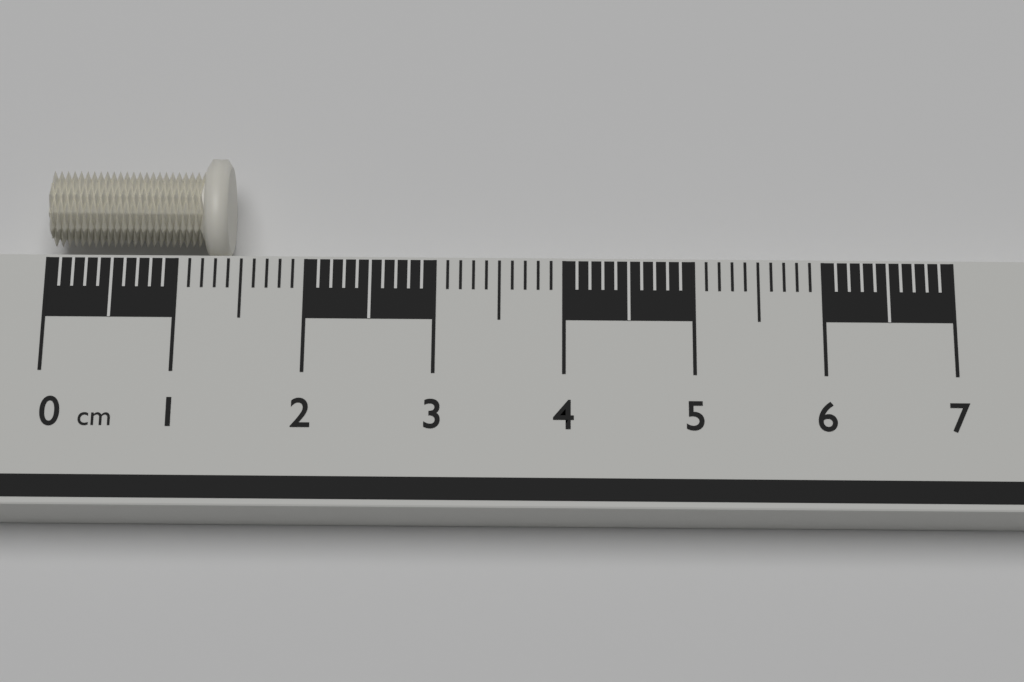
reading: 1.4 cm
